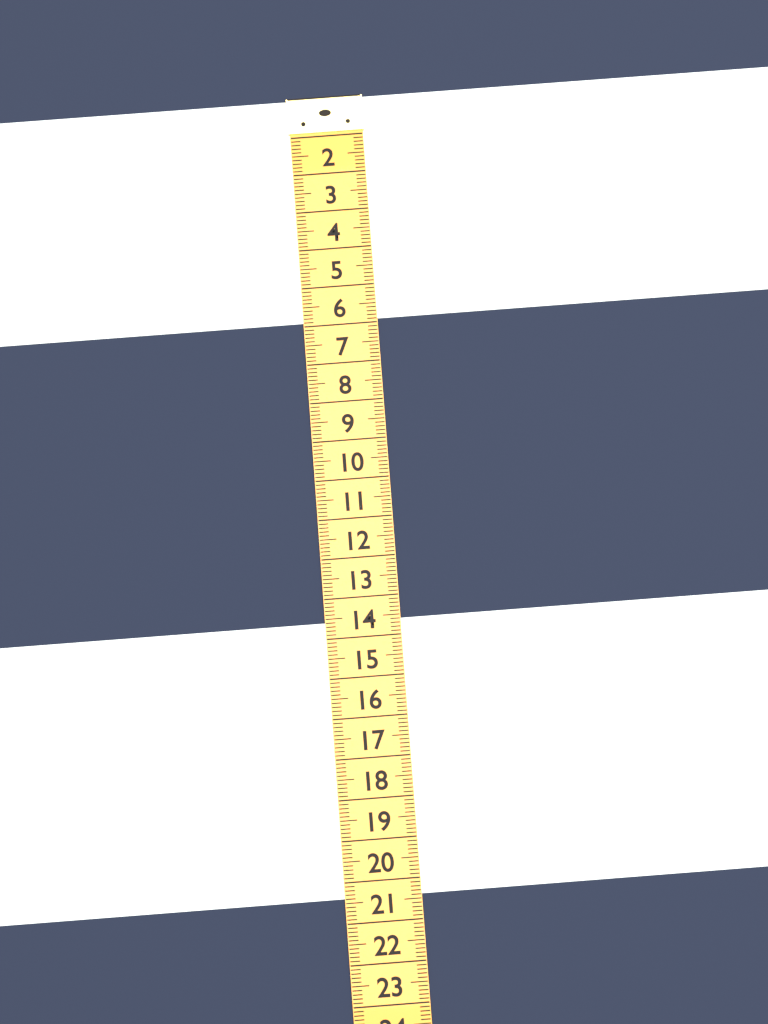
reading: 5.9 (no unit)
